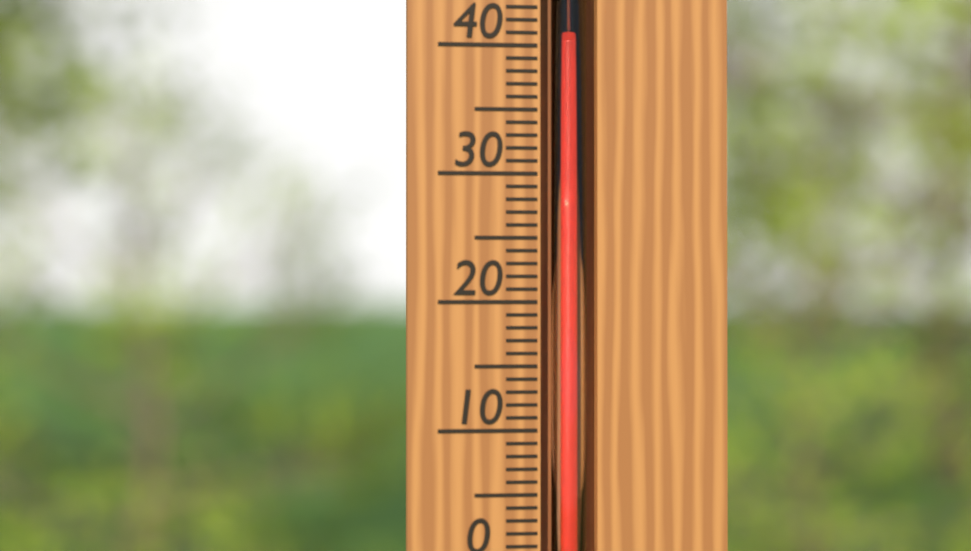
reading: 40 °C
